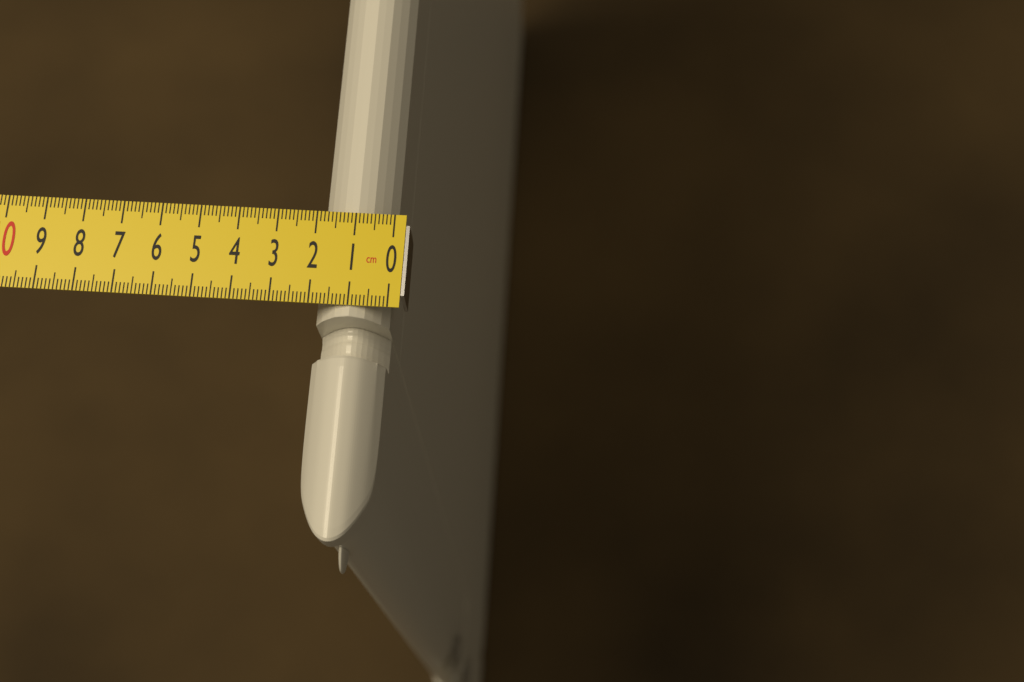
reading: 1.9 cm
